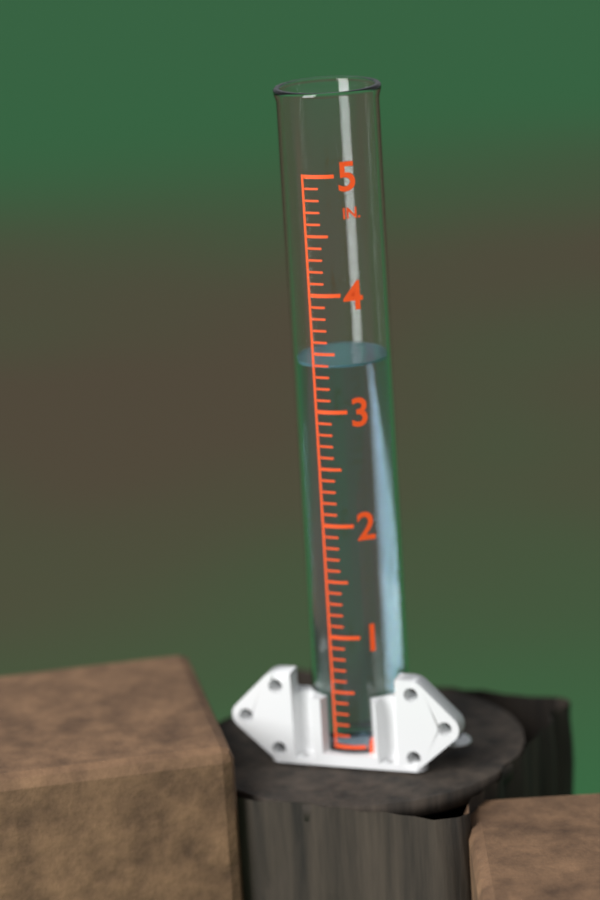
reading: 3.4 in
